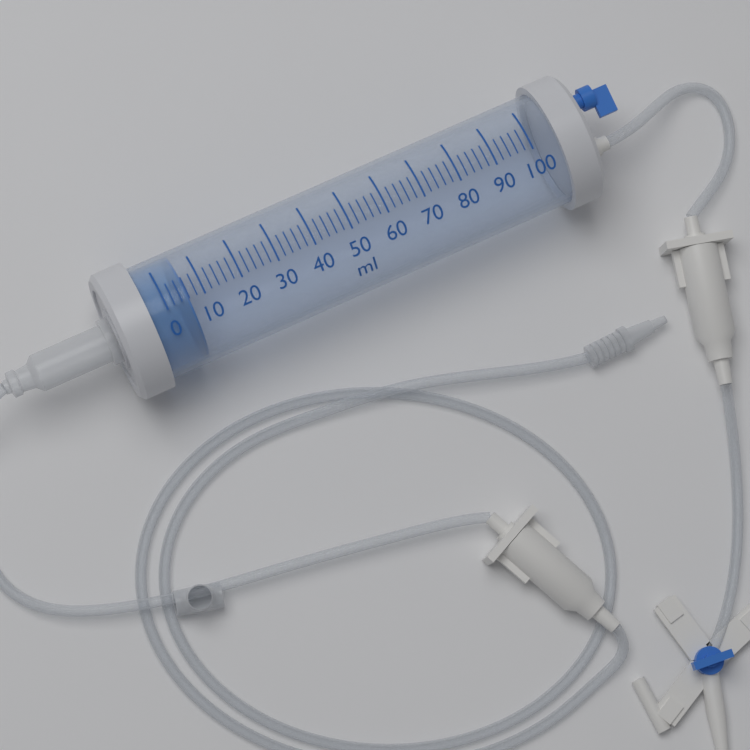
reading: 6 ml
